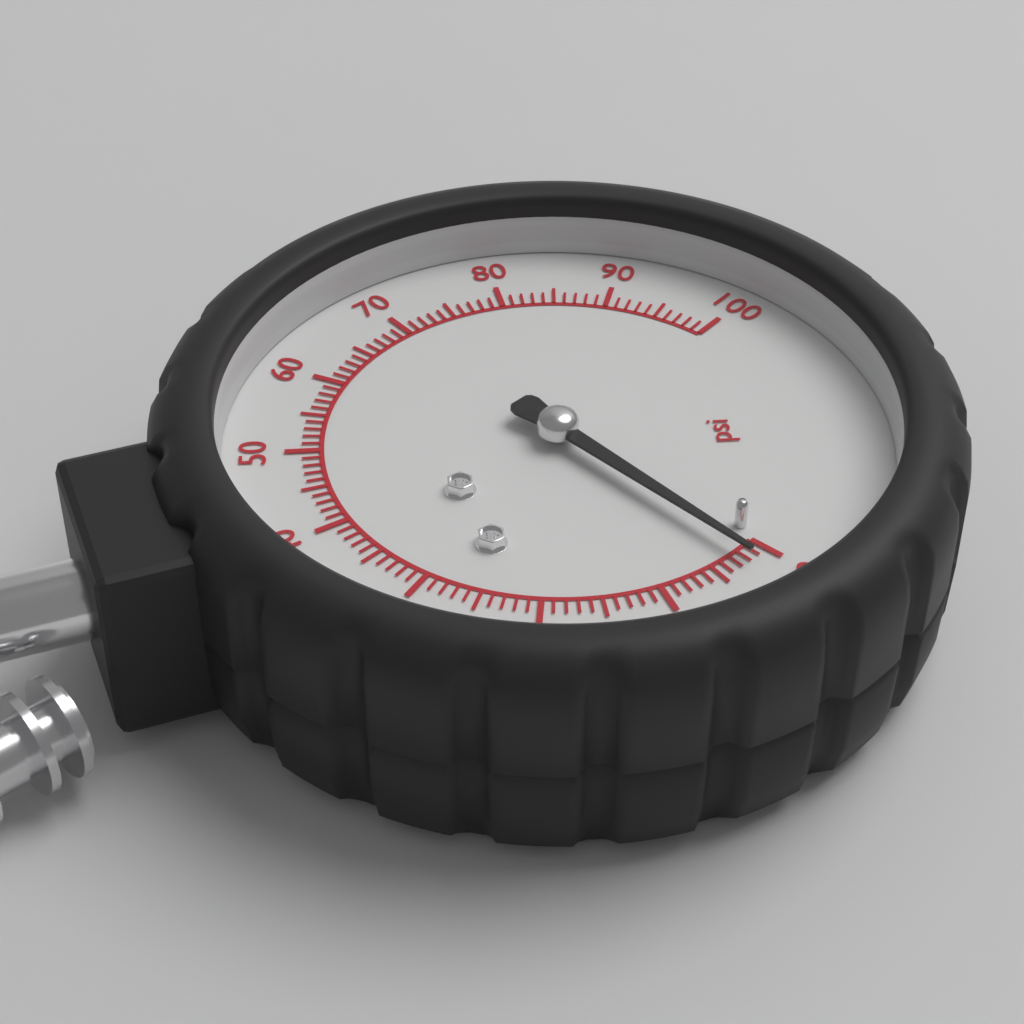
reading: 2 psi
